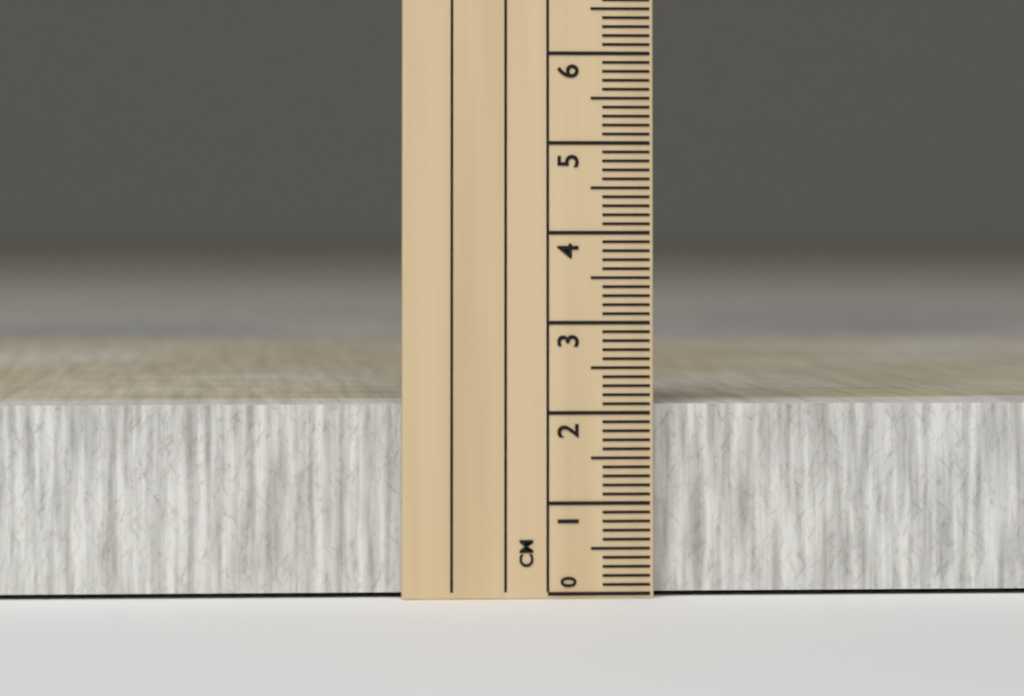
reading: 2.1 cm
